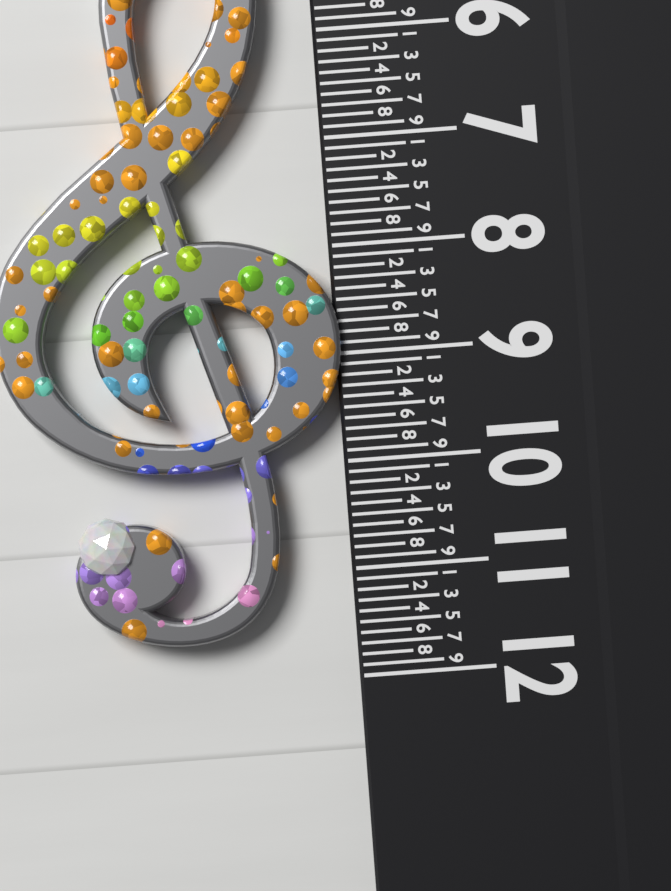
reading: 11.6 cm
